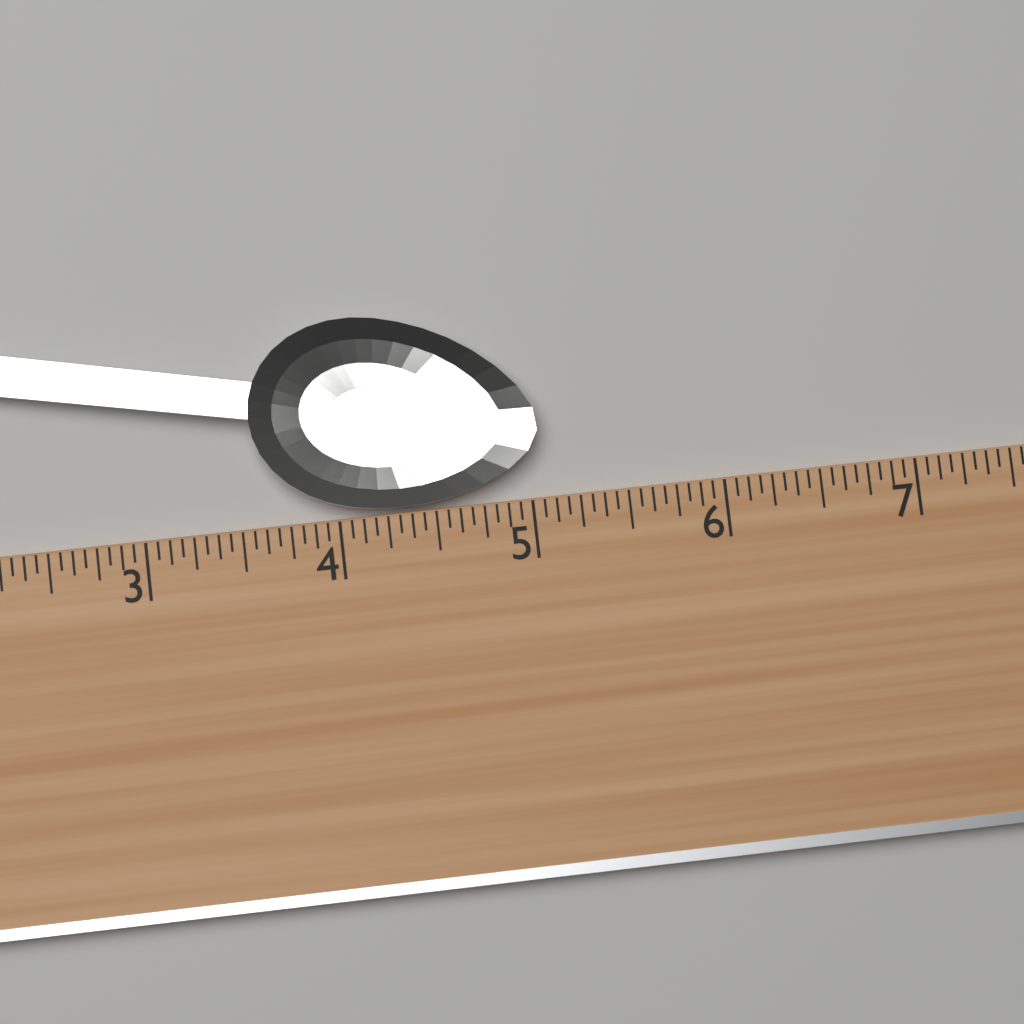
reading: 5.0625 (no unit)
